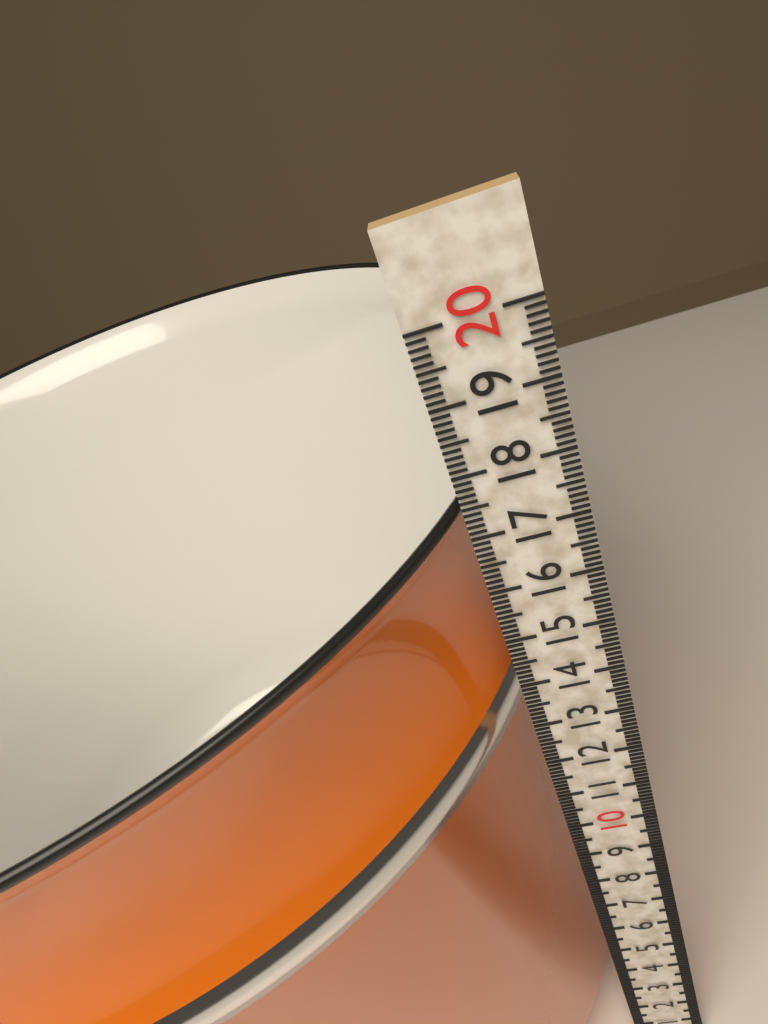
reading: 17.4 cm
